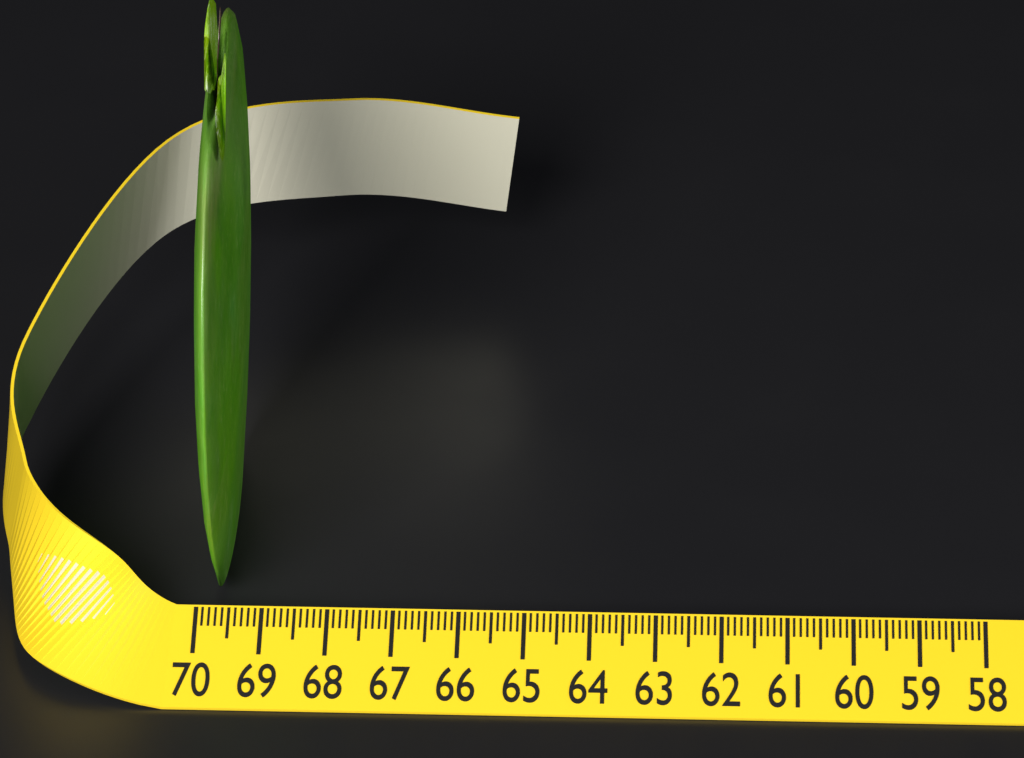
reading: 69.4 (no unit)
